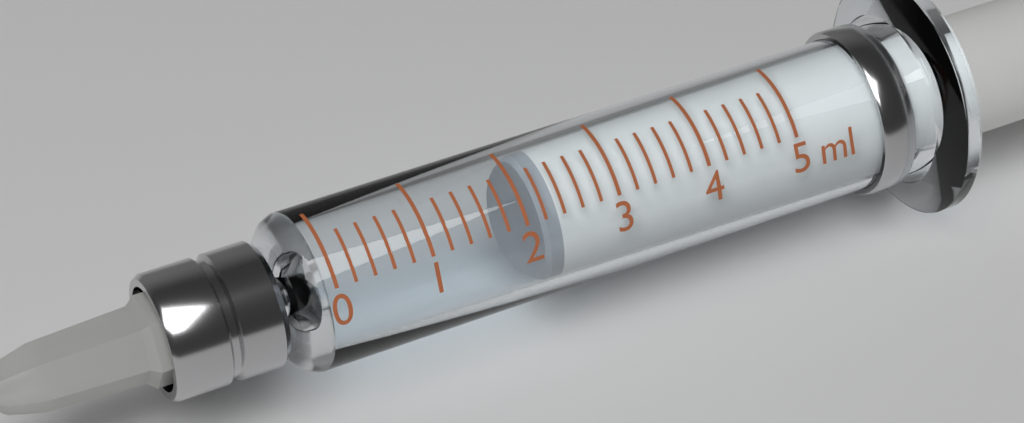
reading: 2.2 ml
